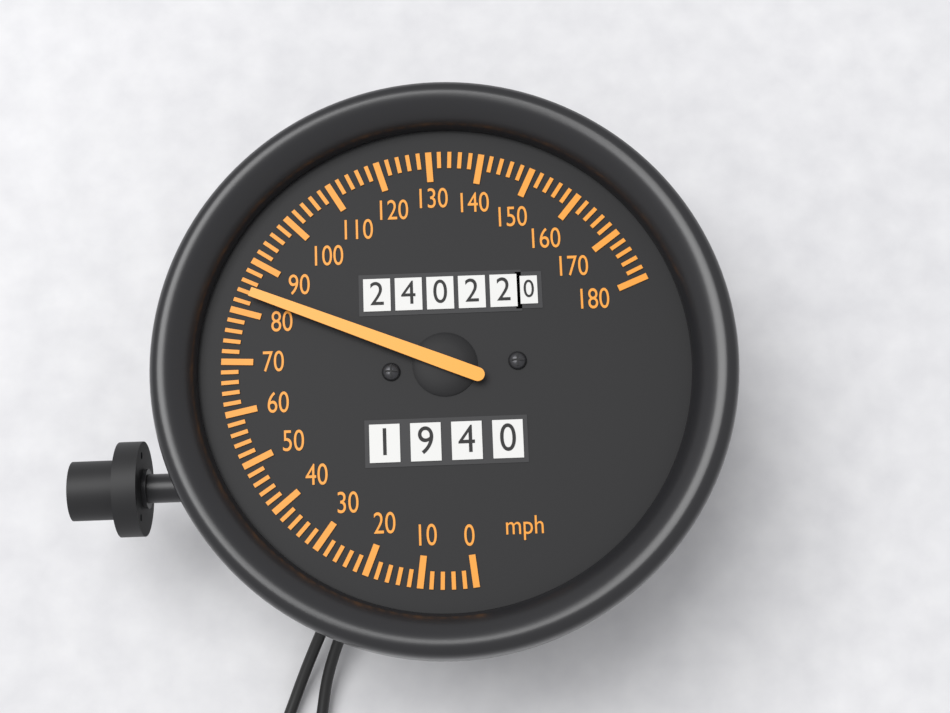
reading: 84 mph
